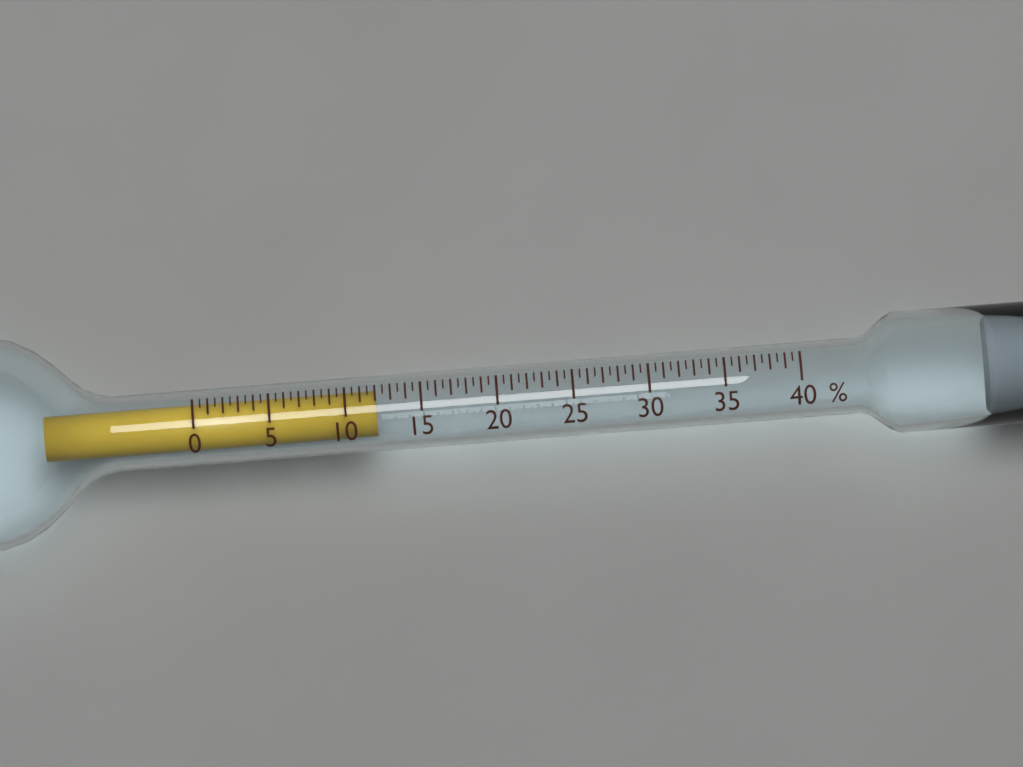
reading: 12.0 %
